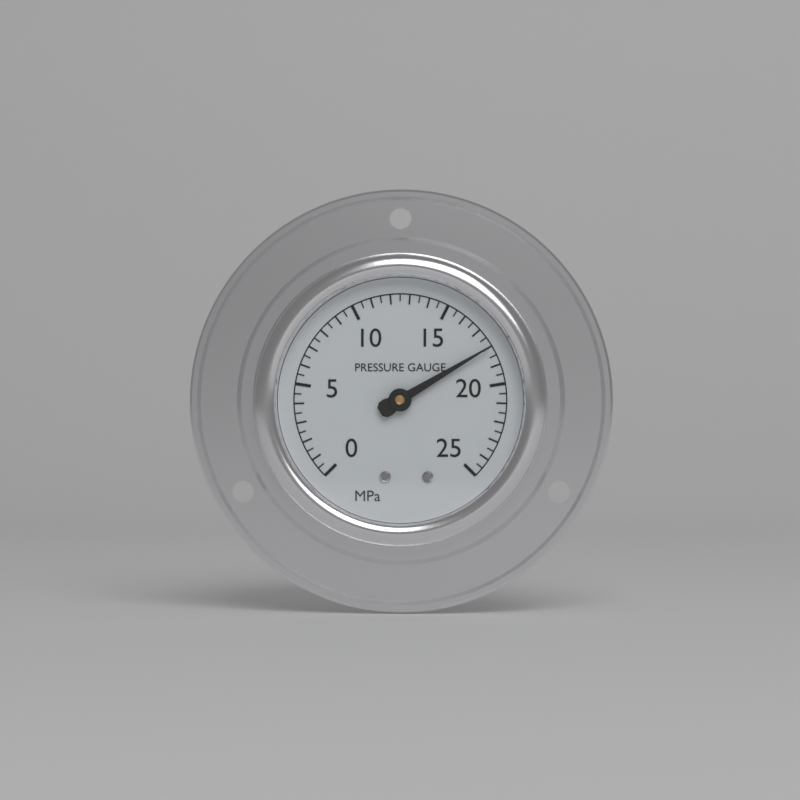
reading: 18.0 MPa
